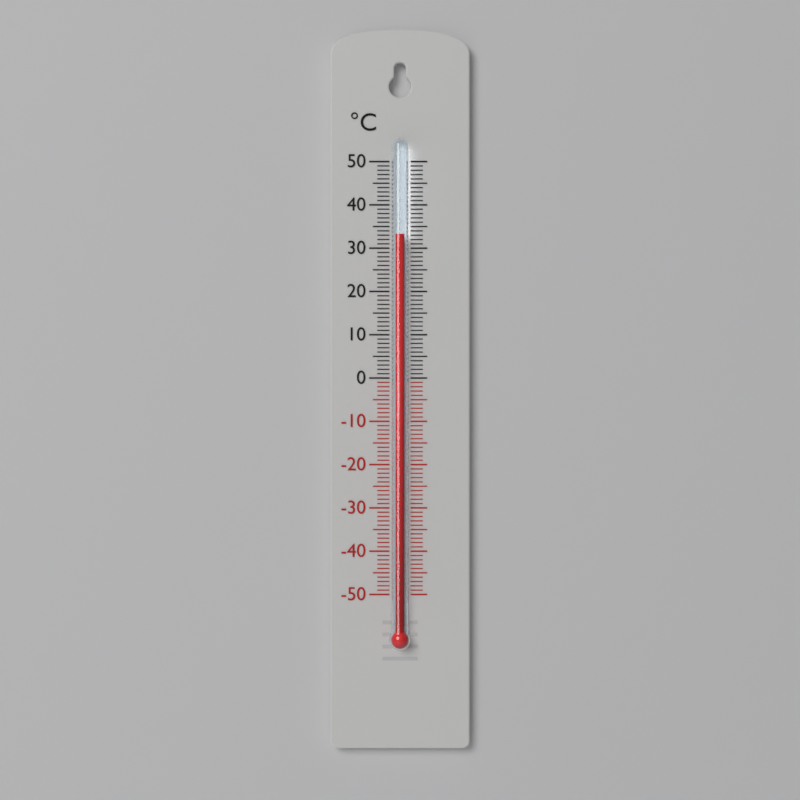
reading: 33 °C
